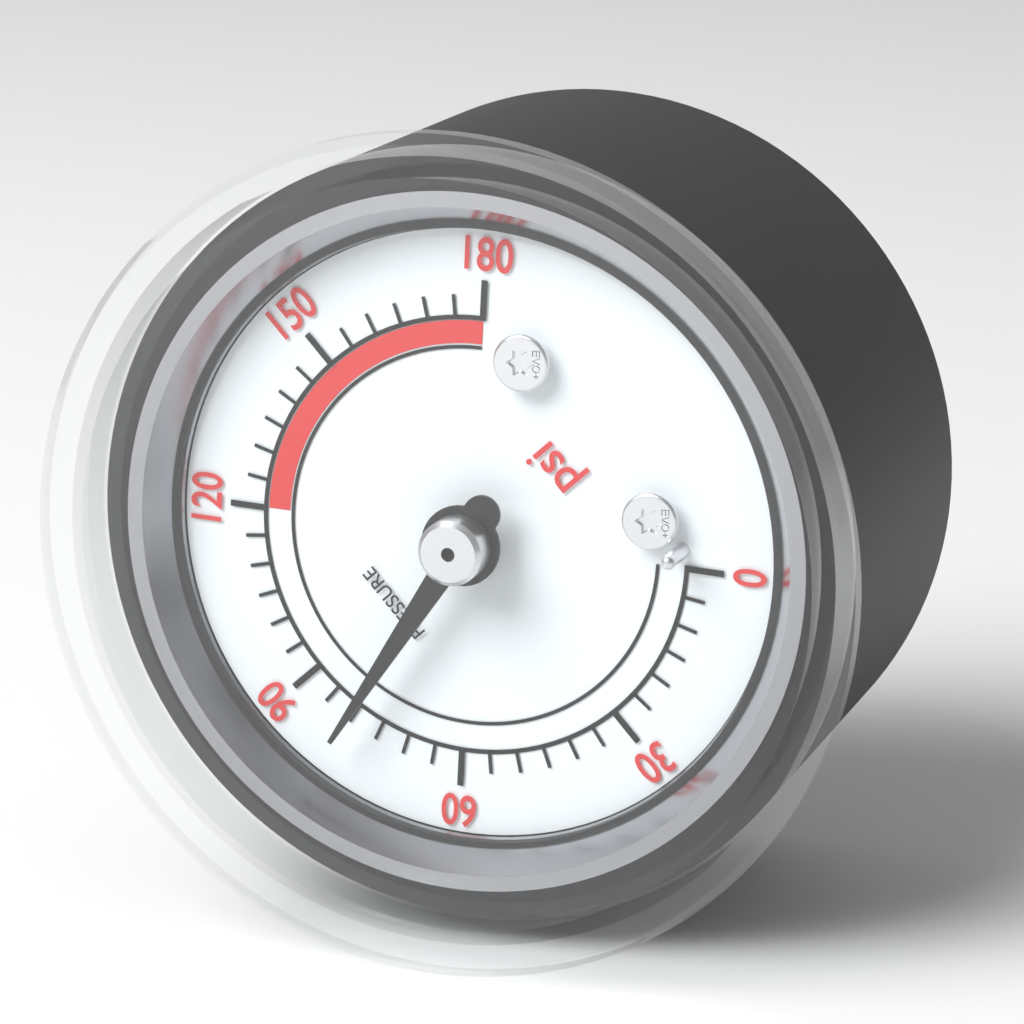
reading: 80 psi
